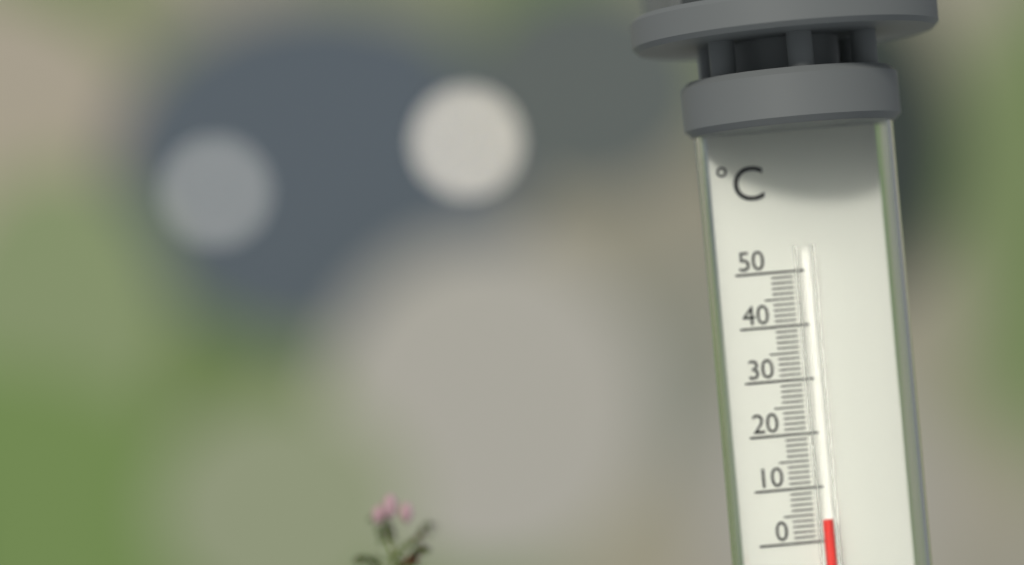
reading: 4 °C
